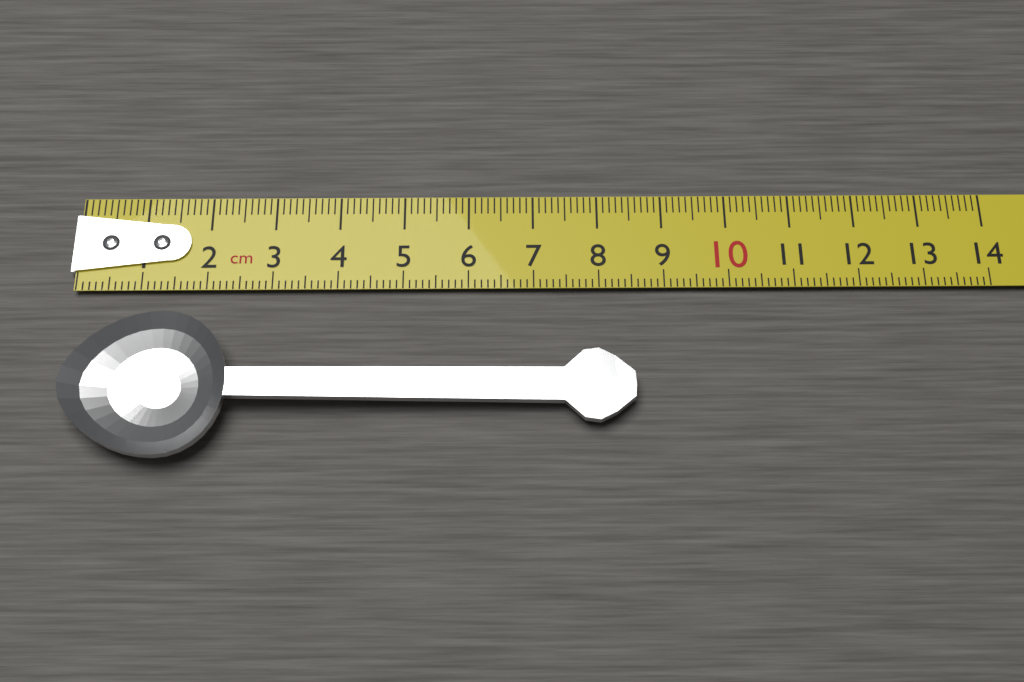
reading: 8.5 cm
